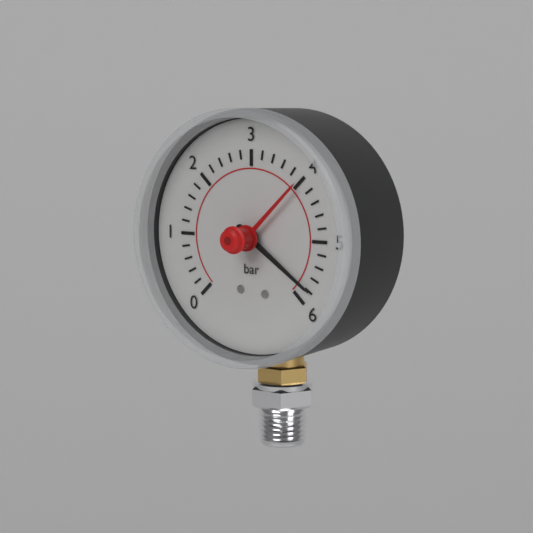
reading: 5.8 bar
